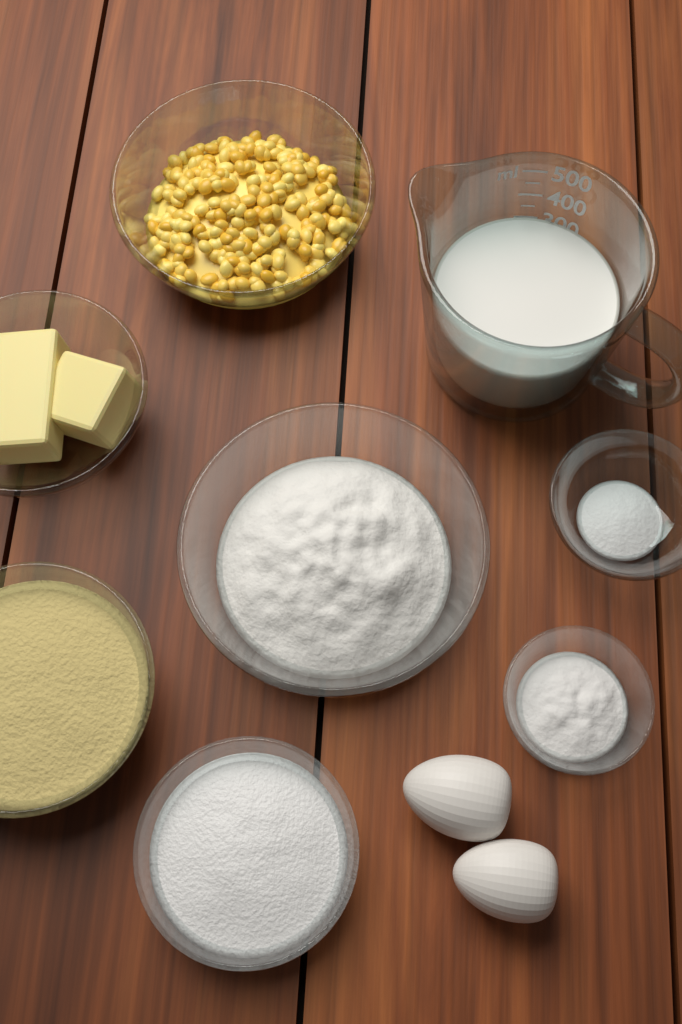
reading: 300 ml
